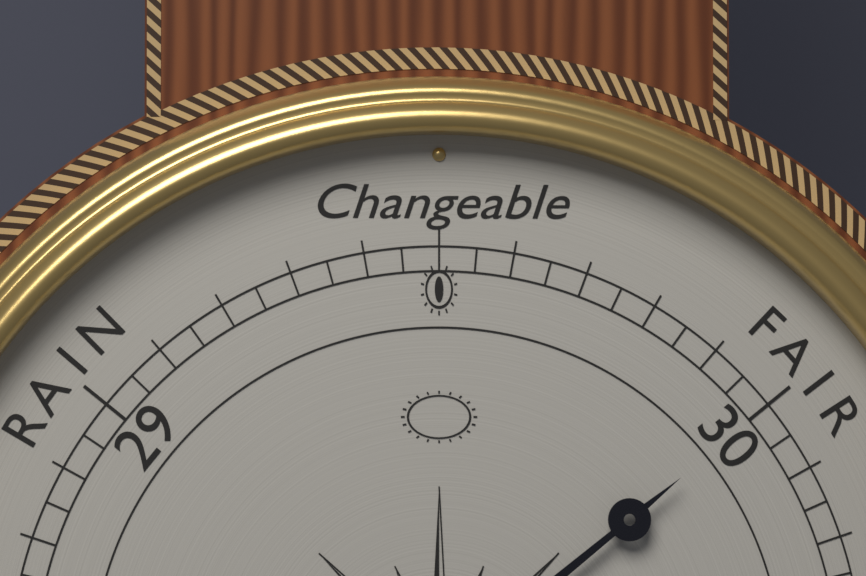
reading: 30.00 (no unit)
